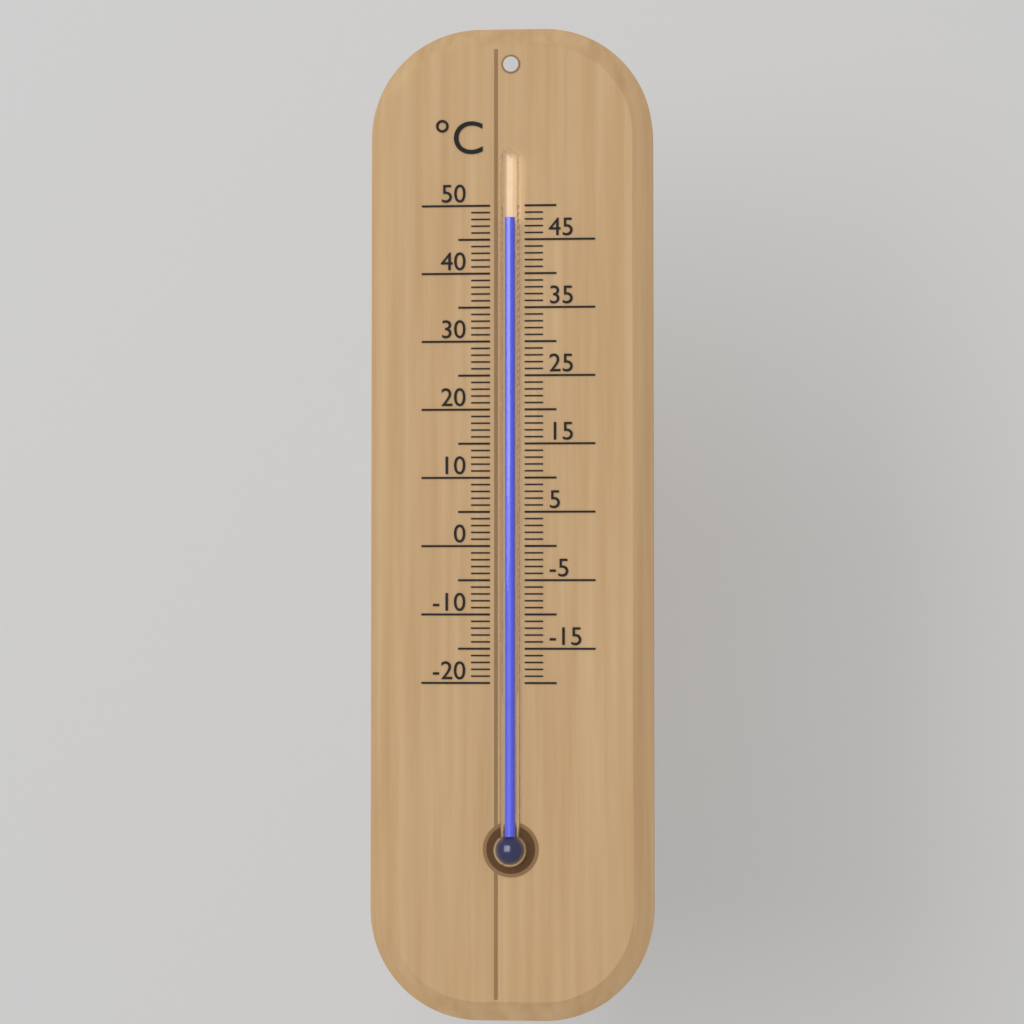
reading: 48 °C
